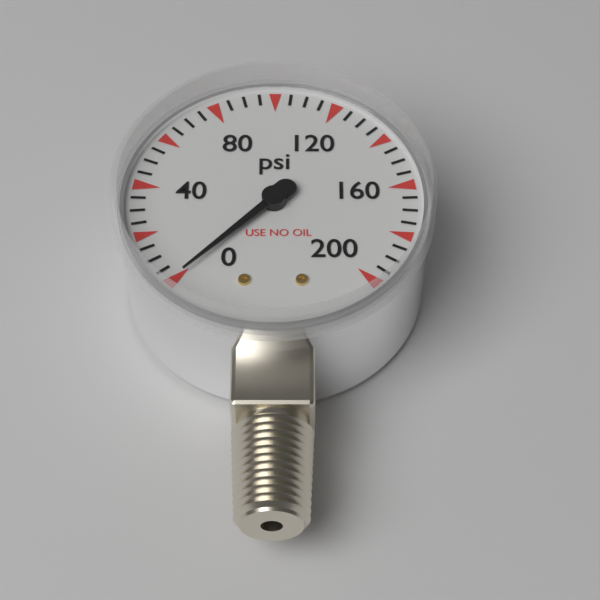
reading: 0 psi
